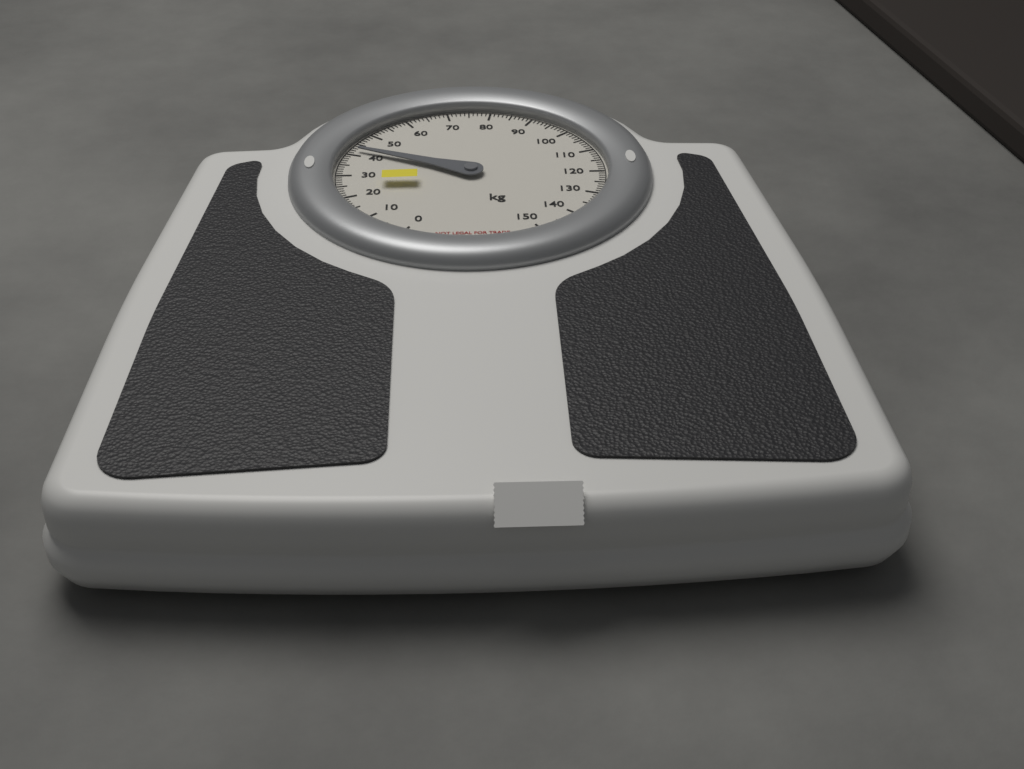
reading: 42 kg
